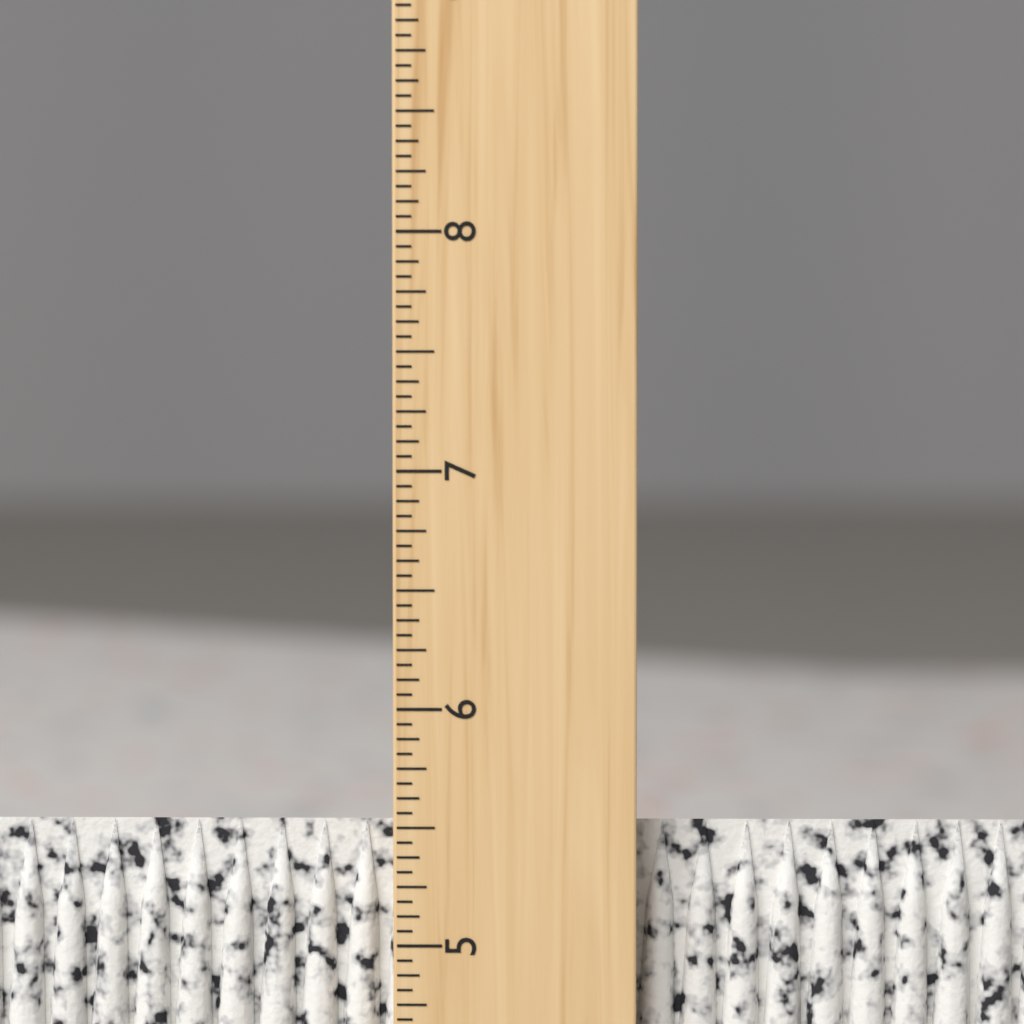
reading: 5.5000 inch
